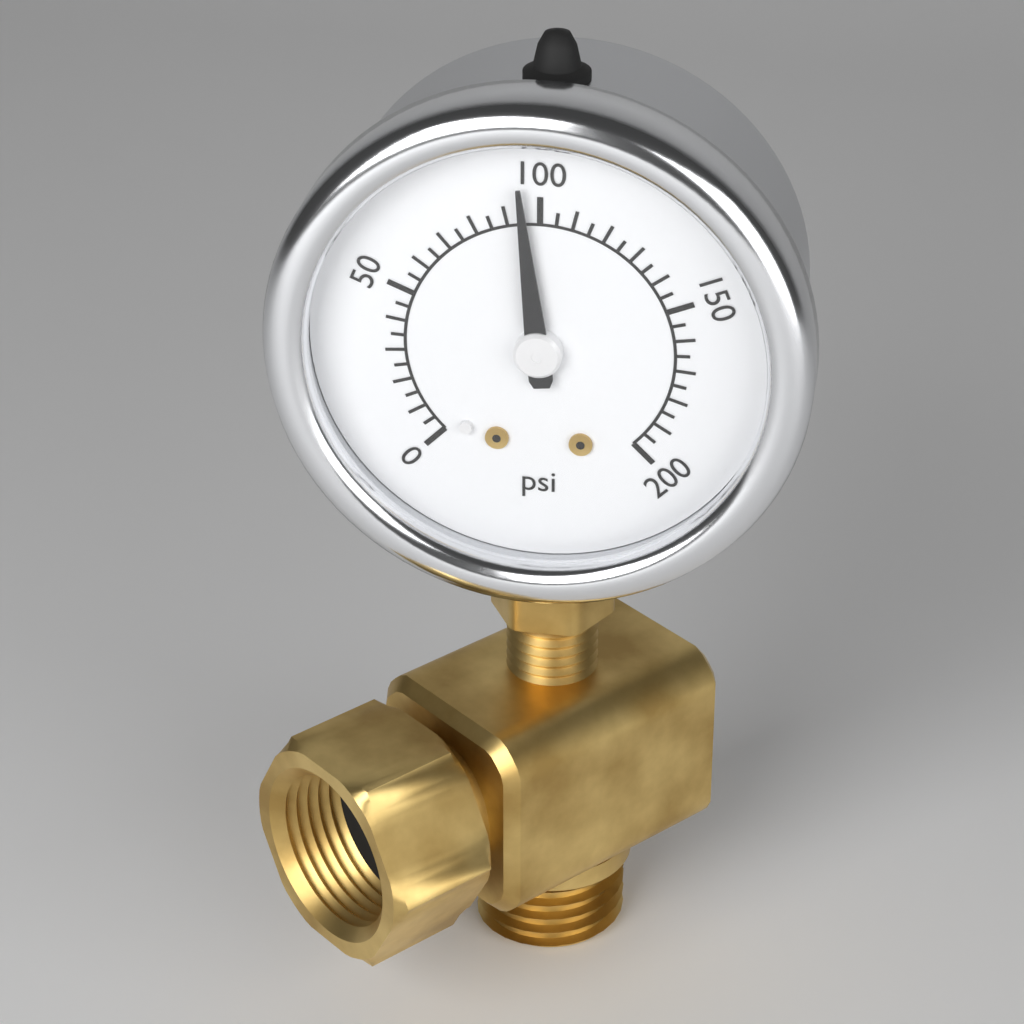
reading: 95 psi
